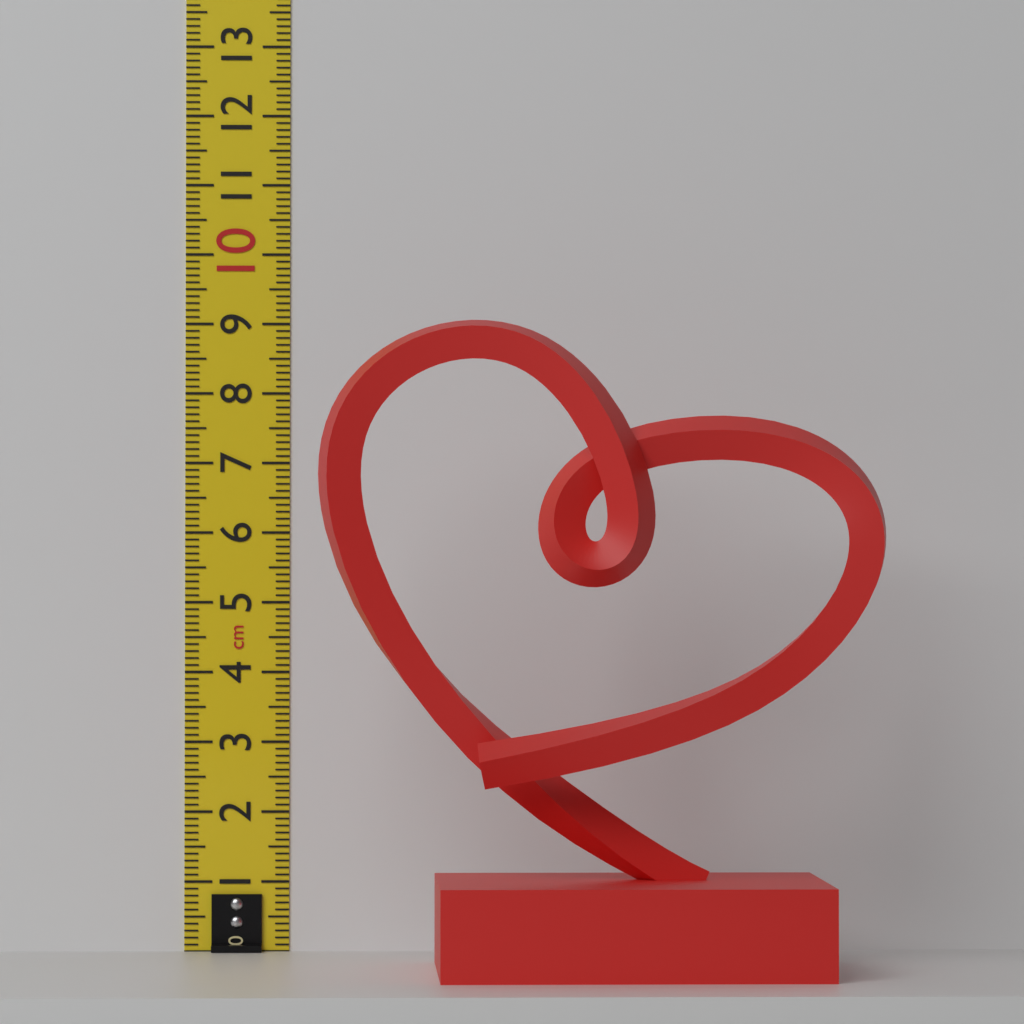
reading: 8.8 cm
